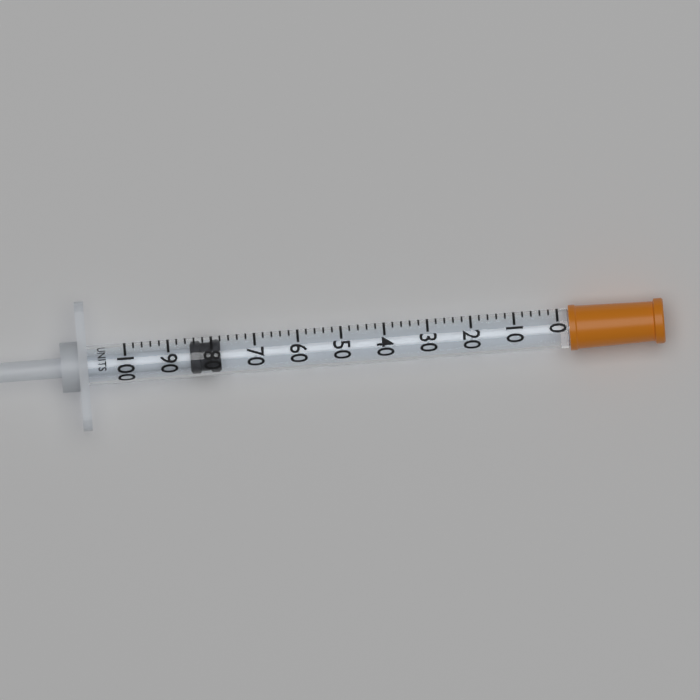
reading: 78 units
